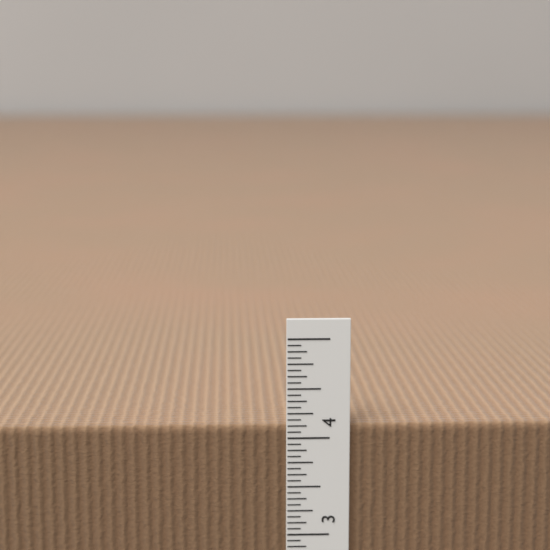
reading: 4.1250 in
